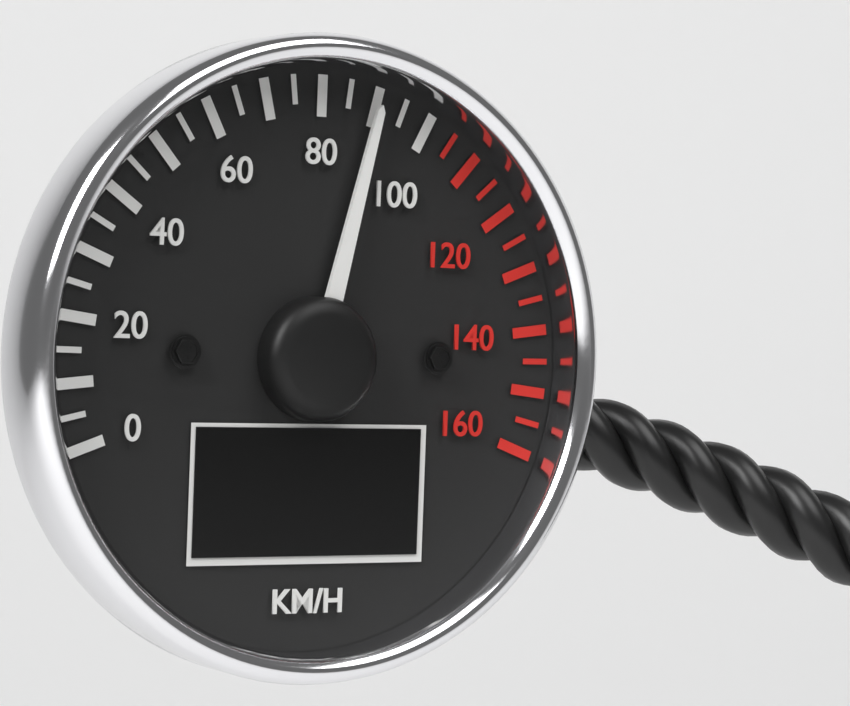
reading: 90 km/h
